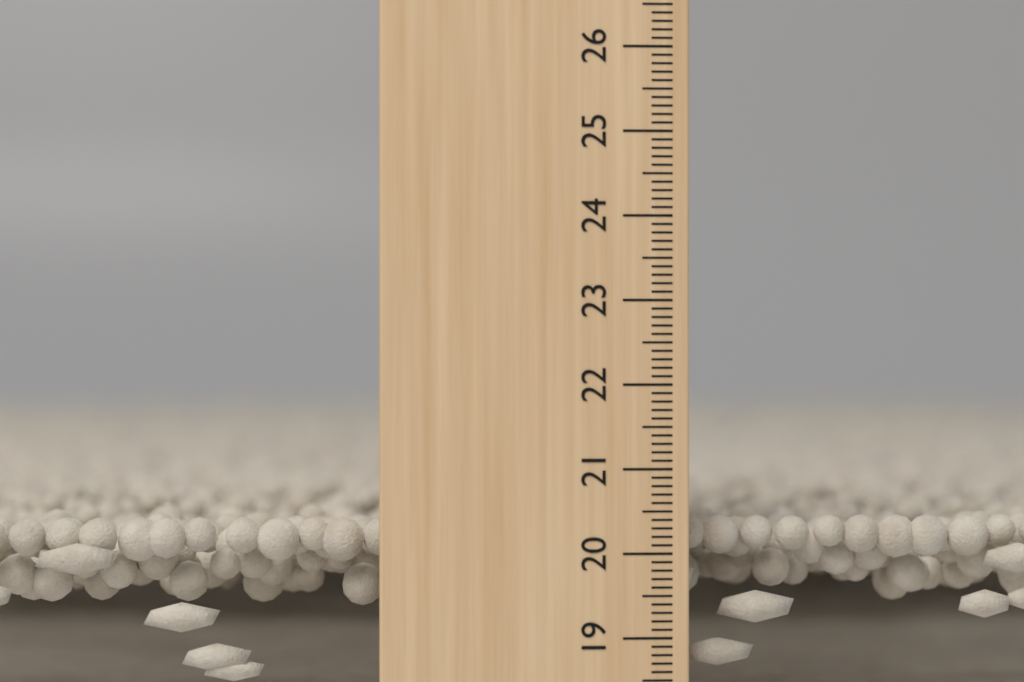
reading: 20.4 cm
